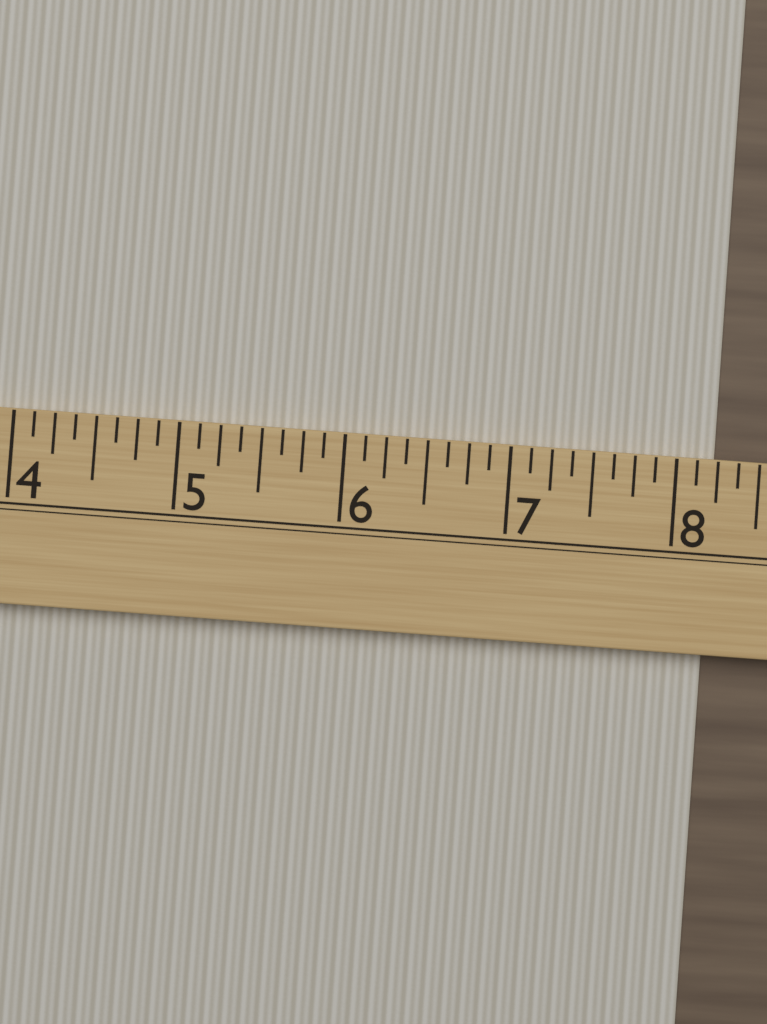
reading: 8.250 (no unit)
